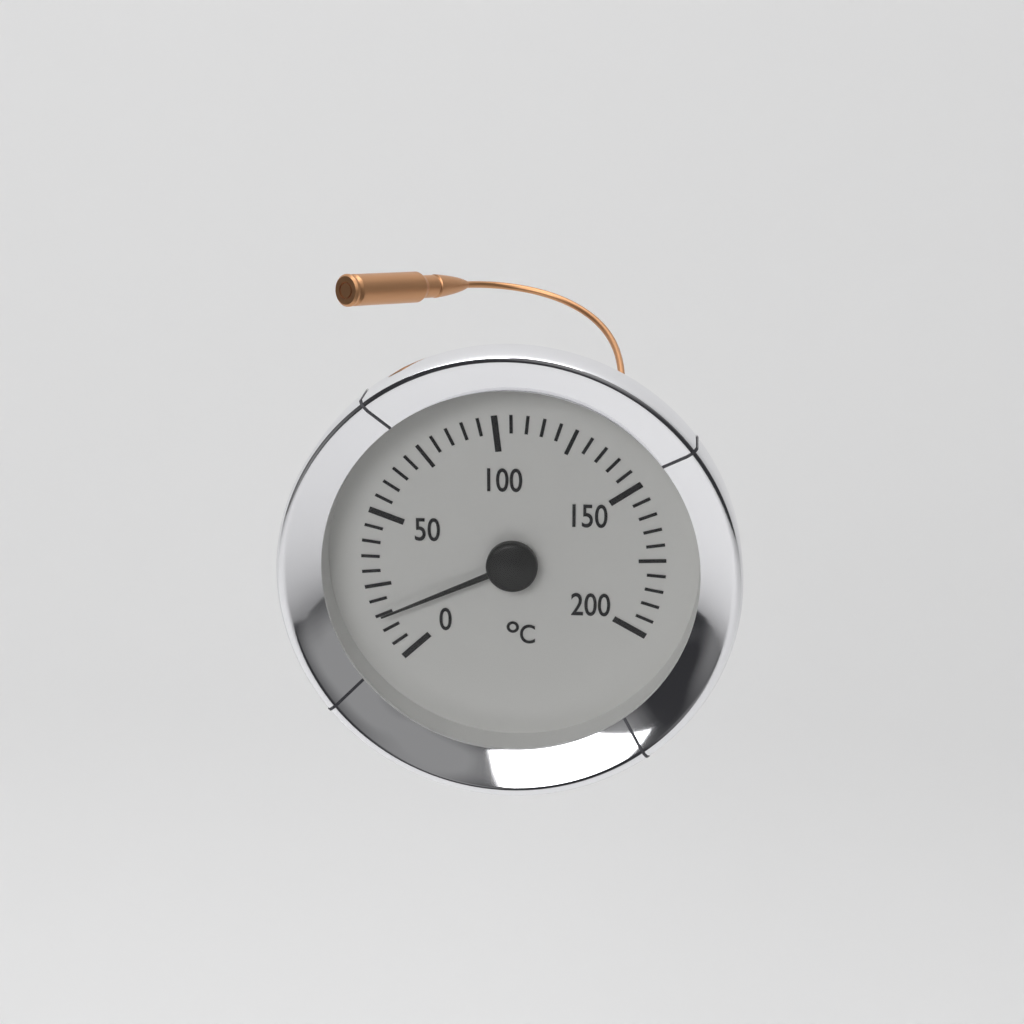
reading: 15 °C
